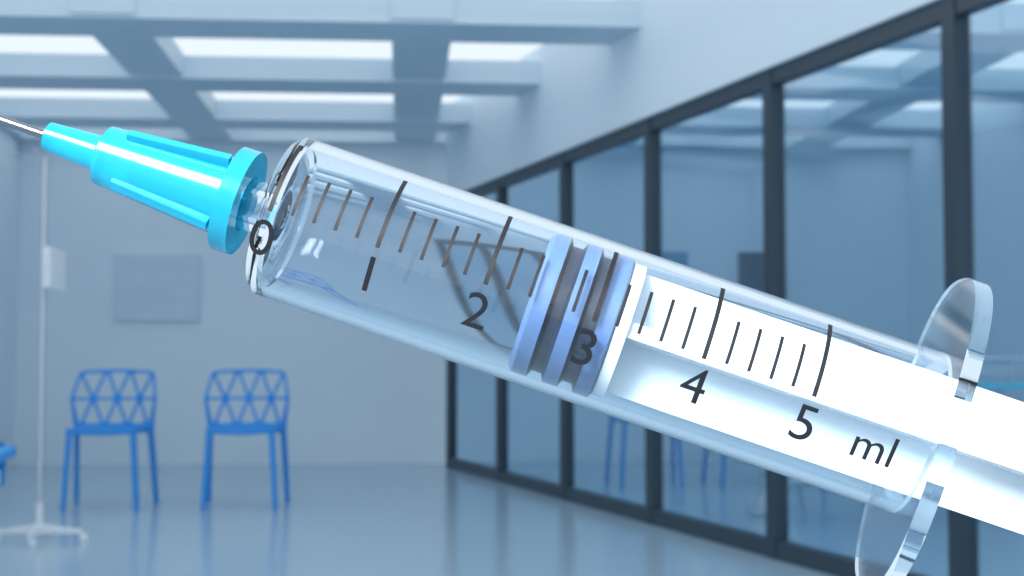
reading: 2.4 ml
